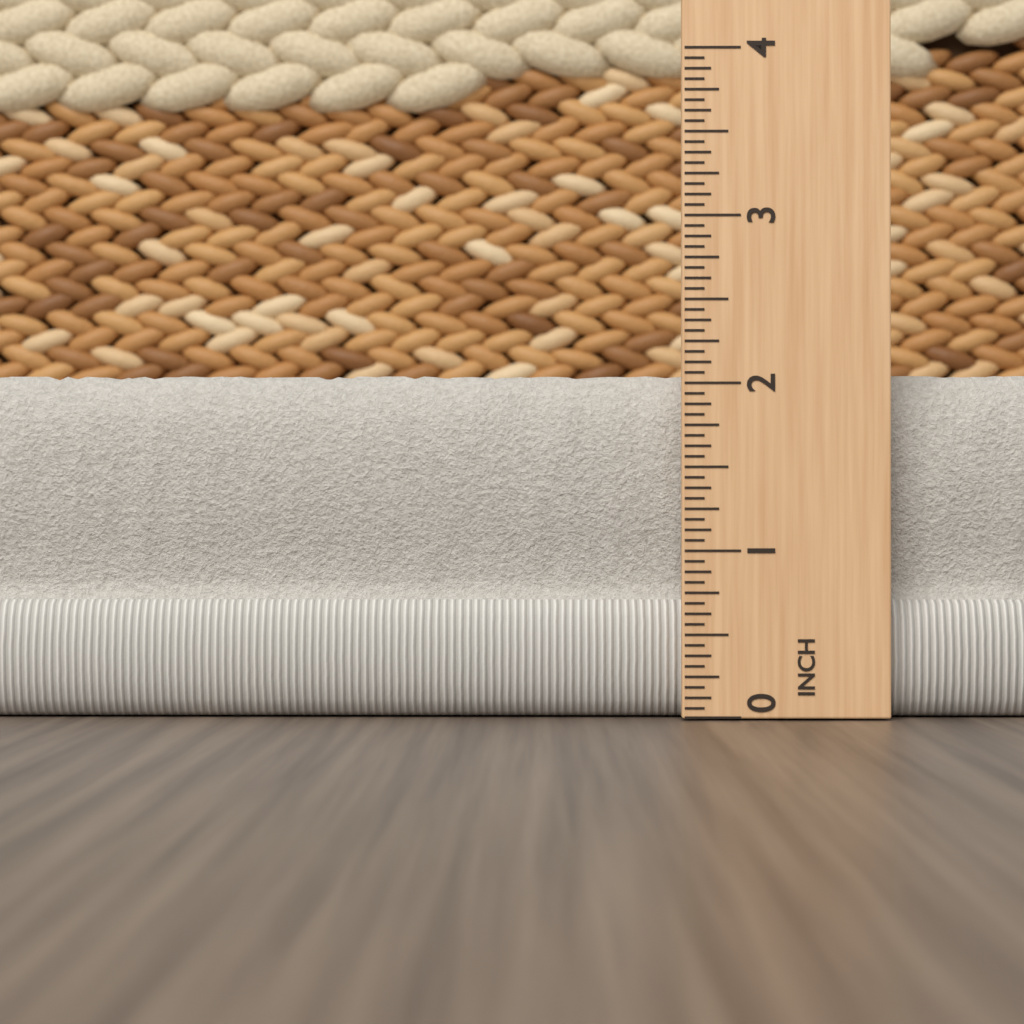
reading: 2.0625 in
